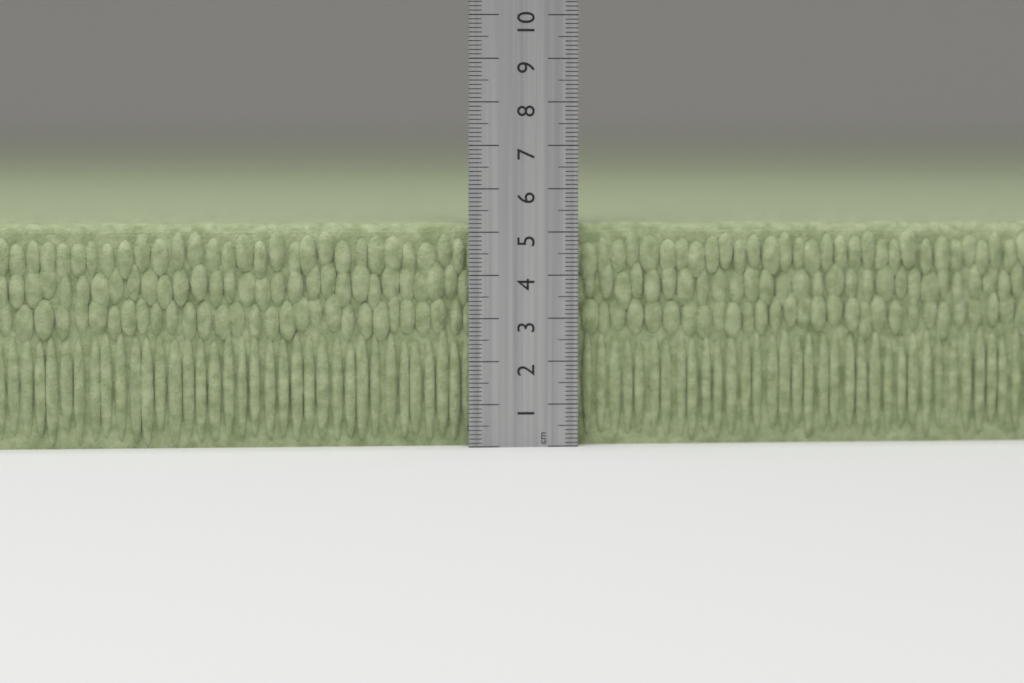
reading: 5.2 cm
